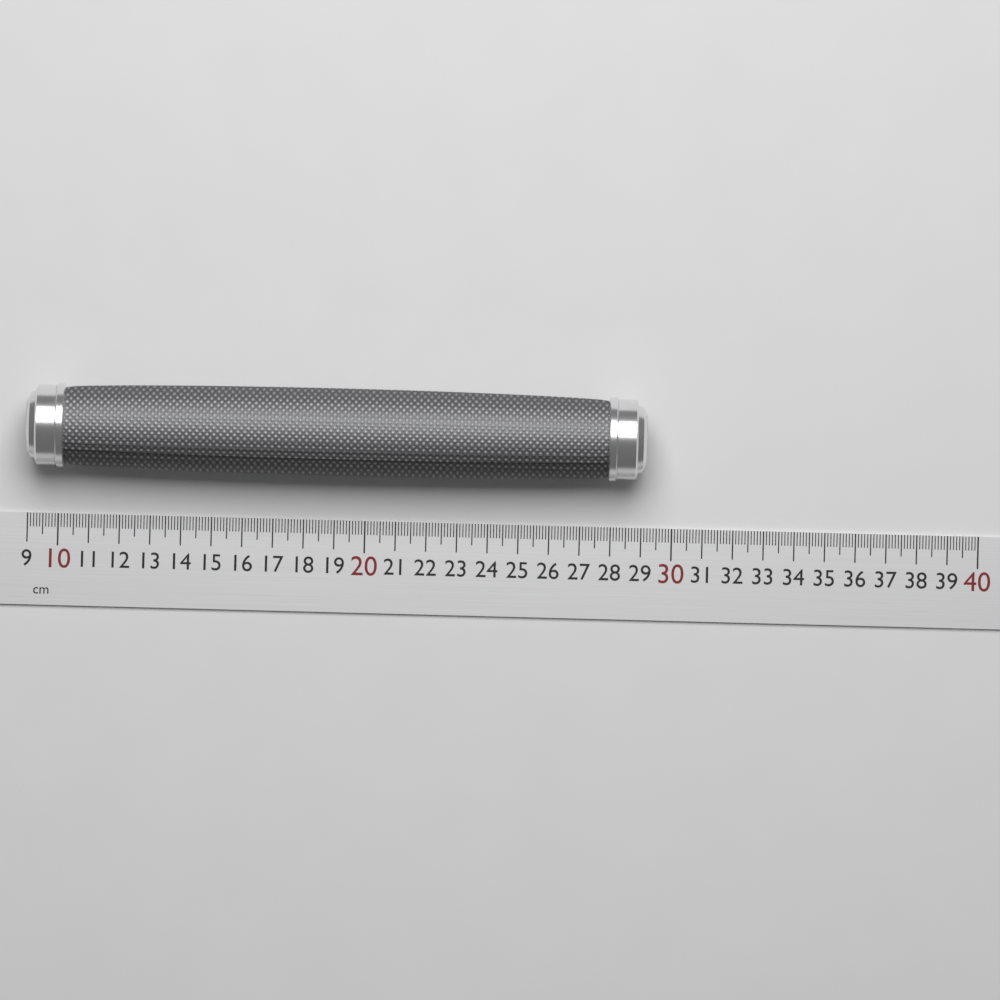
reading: 29.1 cm
